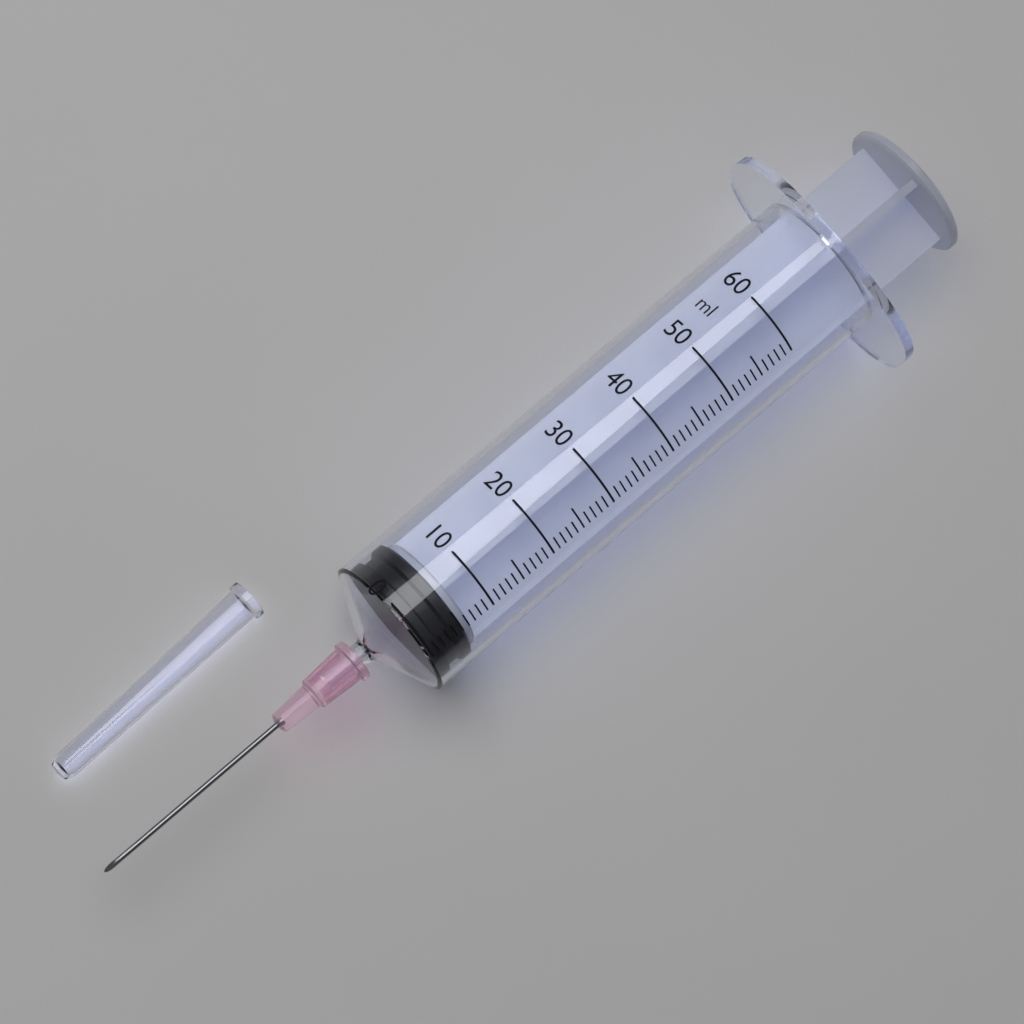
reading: 0 ml
